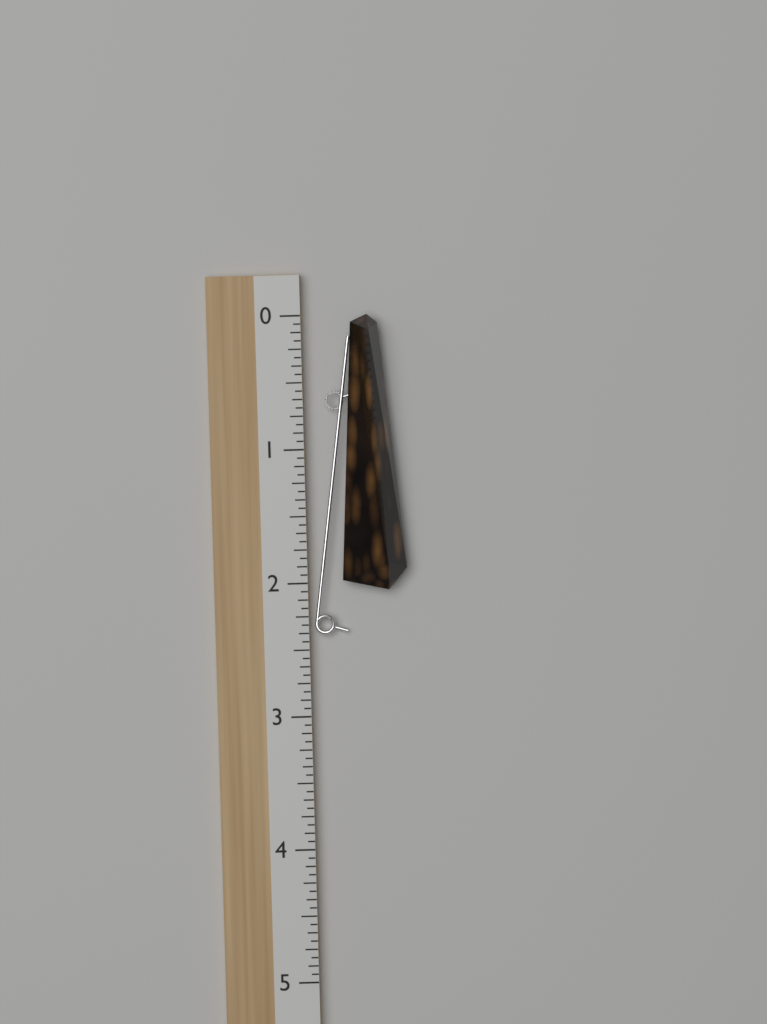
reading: 2.0625 (no unit)
